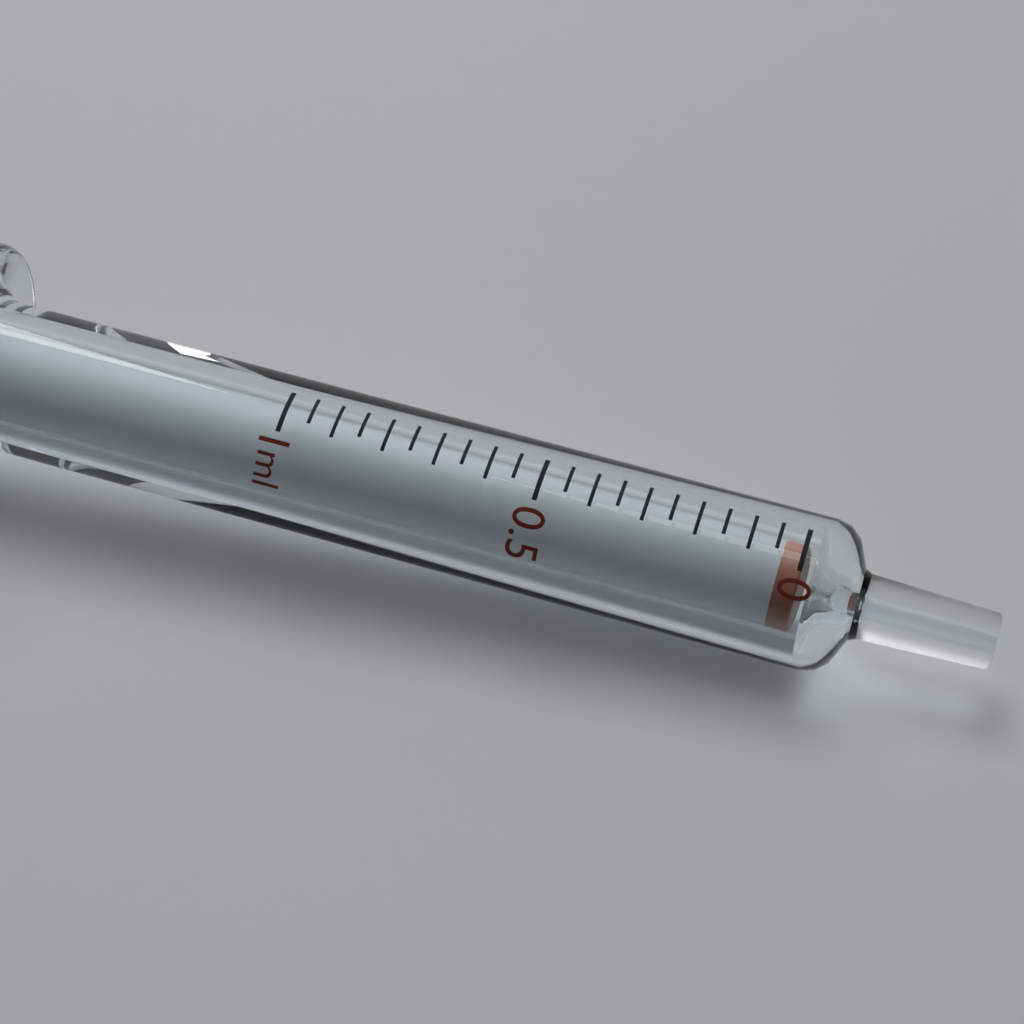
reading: 0.00 ml
